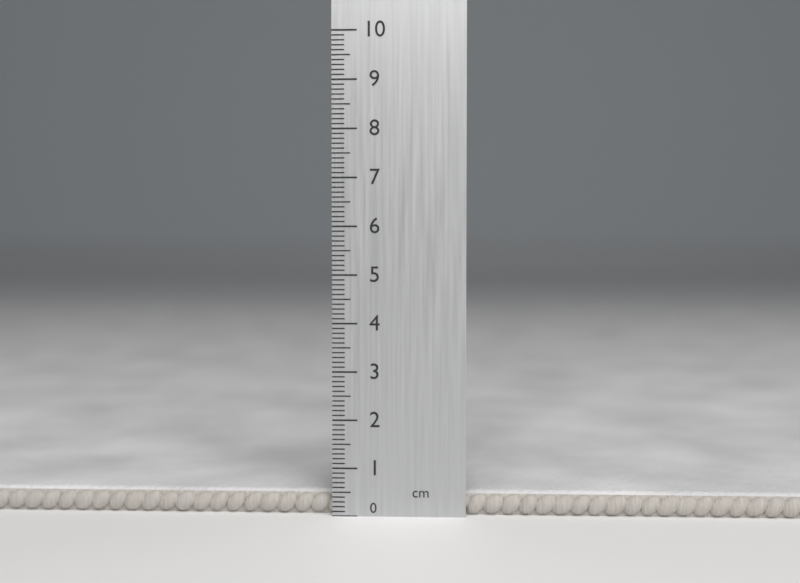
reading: 0.5 cm
